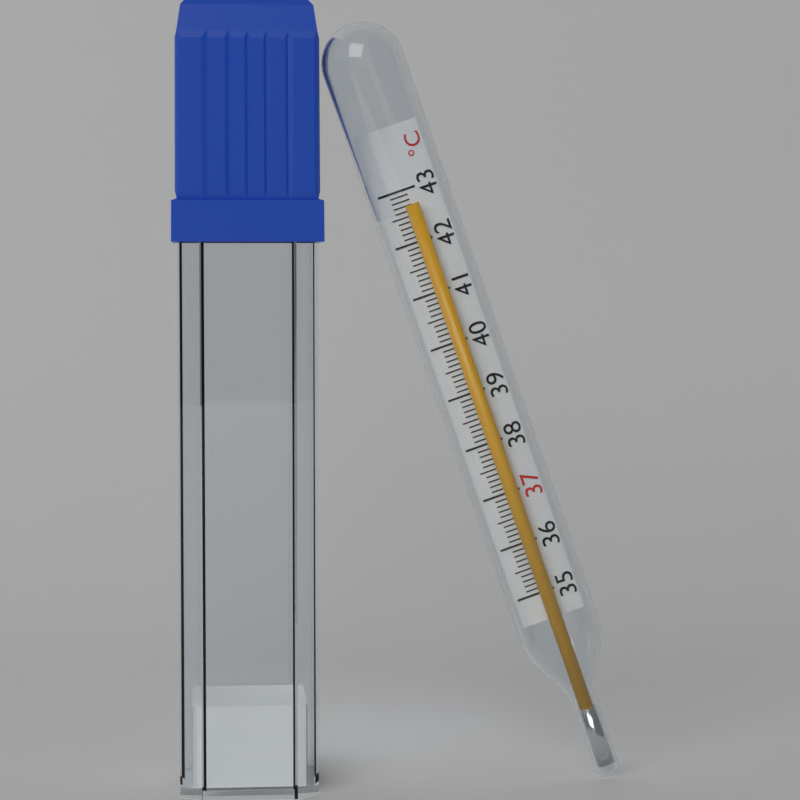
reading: 42.7 °C
